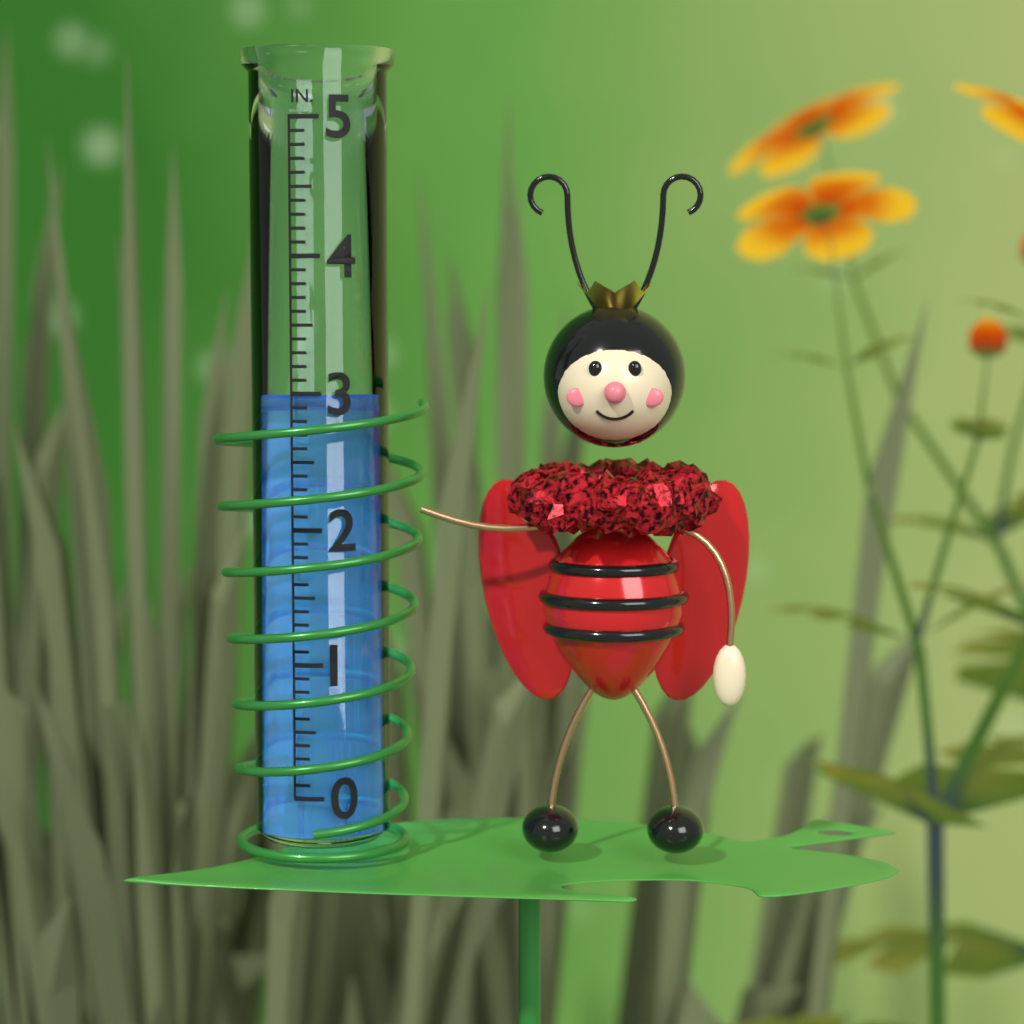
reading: 3.0 in
